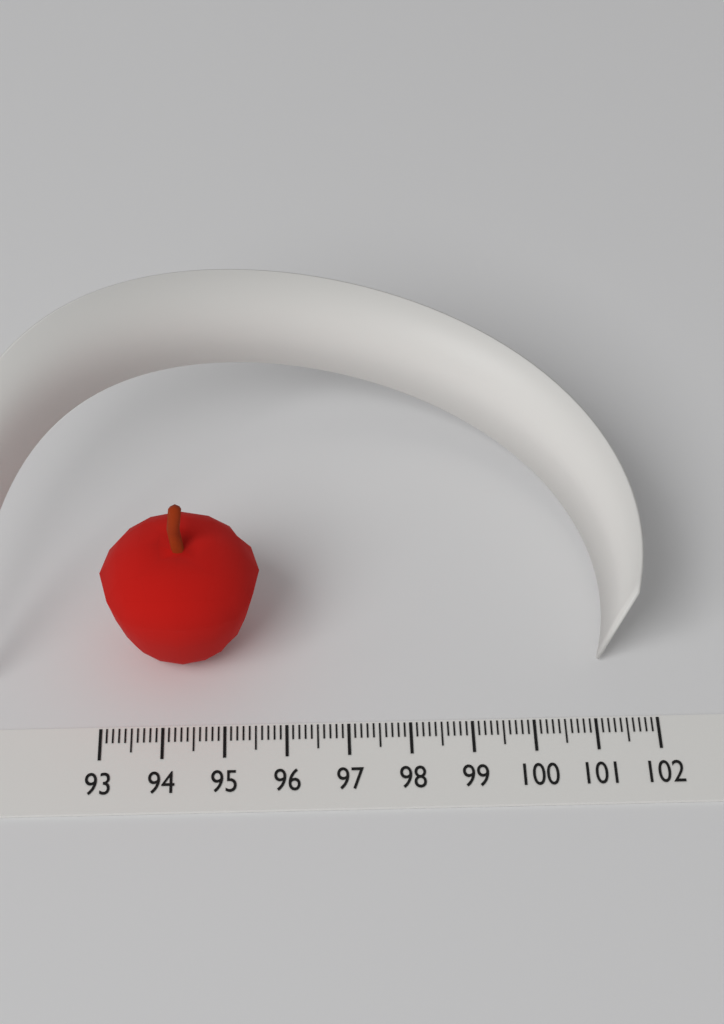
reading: 95.6 (no unit)
